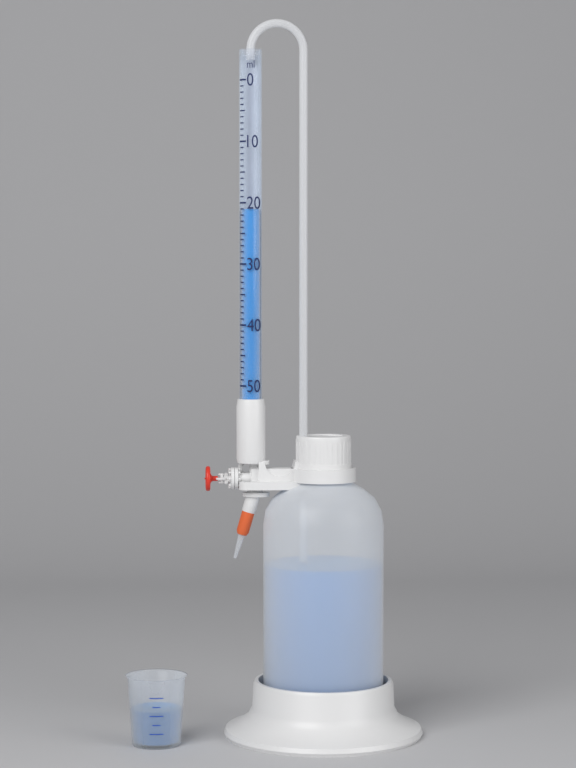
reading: 21 ml
